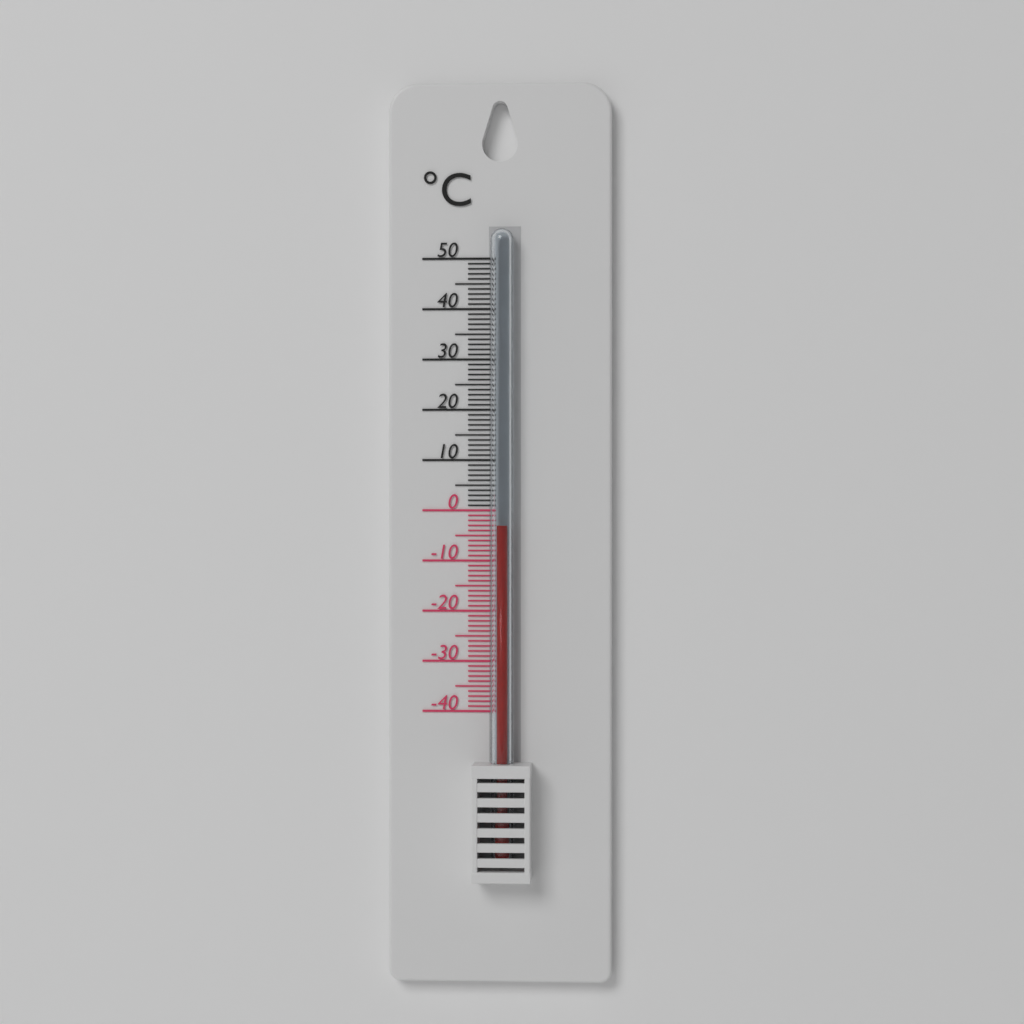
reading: -3 °C
